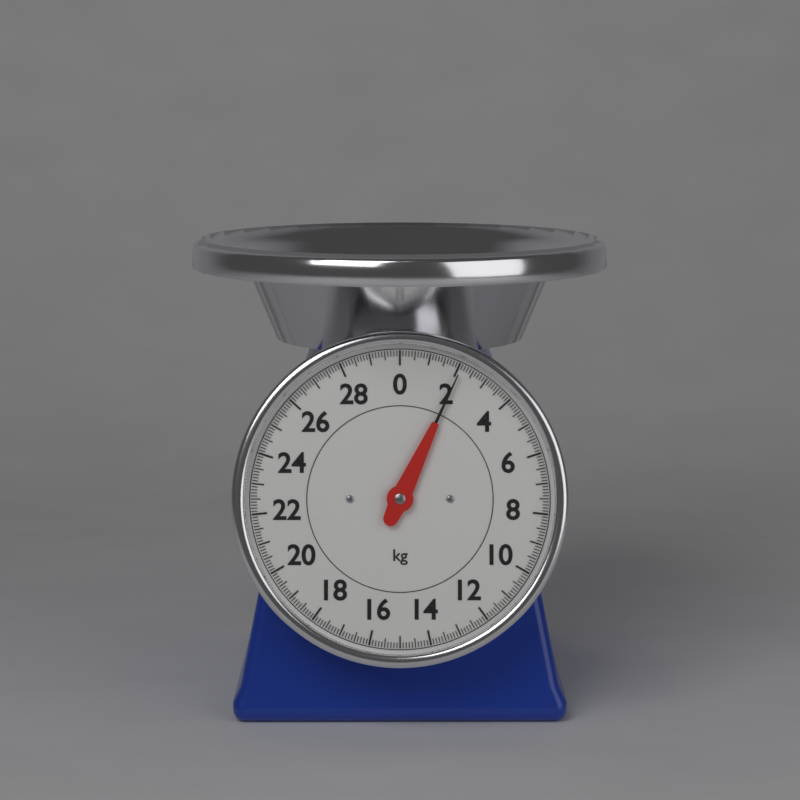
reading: 2.1 kg
